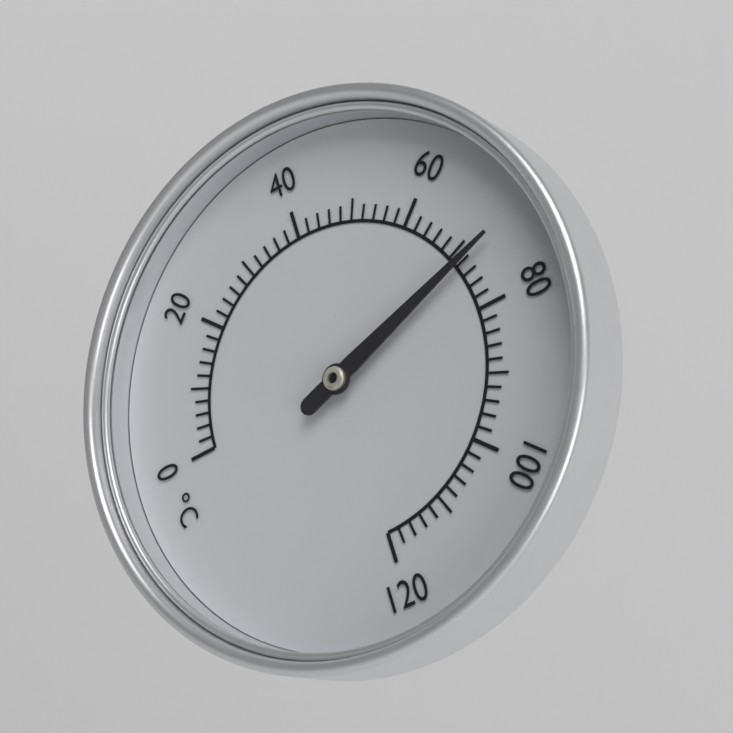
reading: 72 °C
